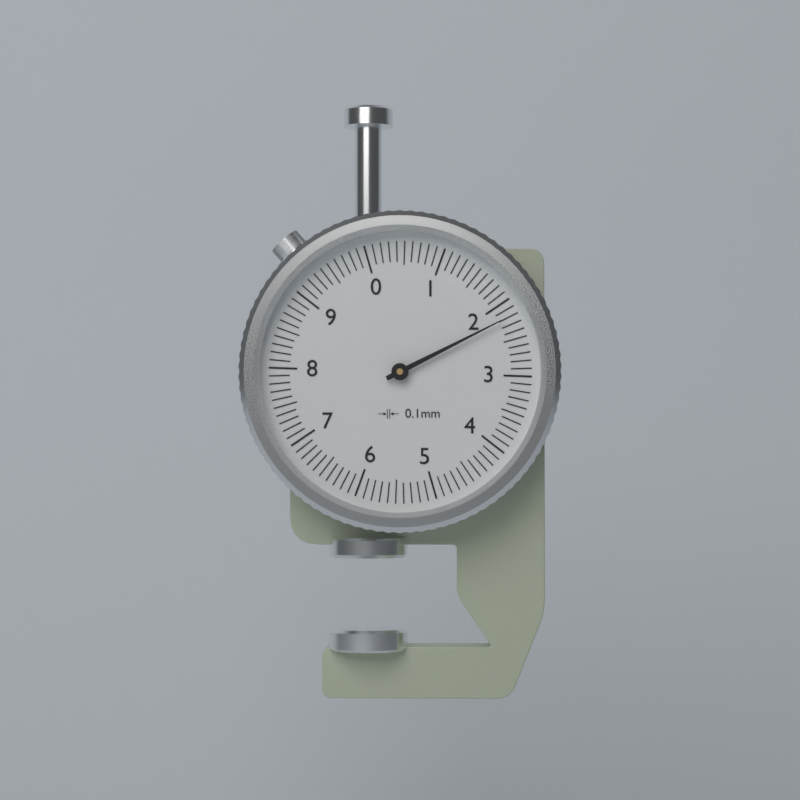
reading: 2.2 mm
